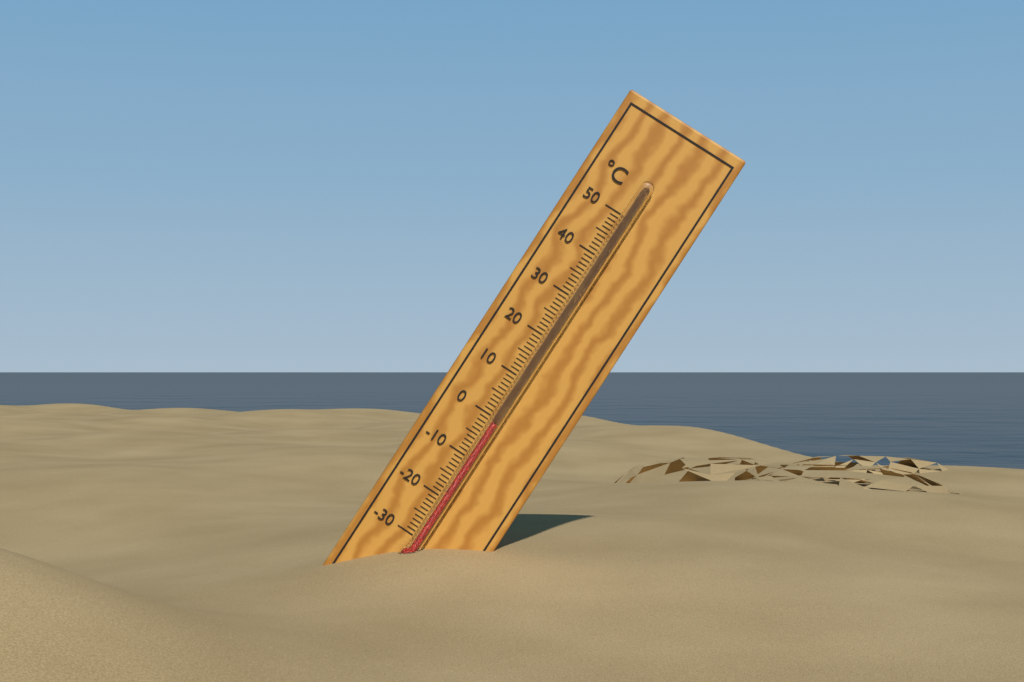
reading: -1 °C
